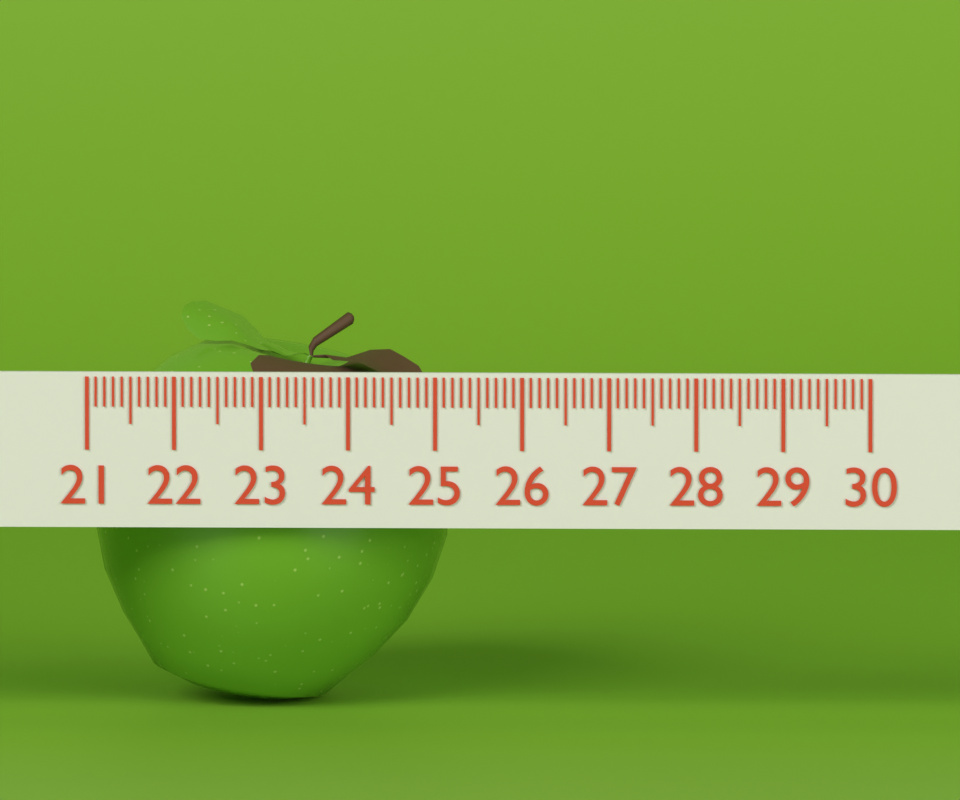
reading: 25.1 (no unit)
